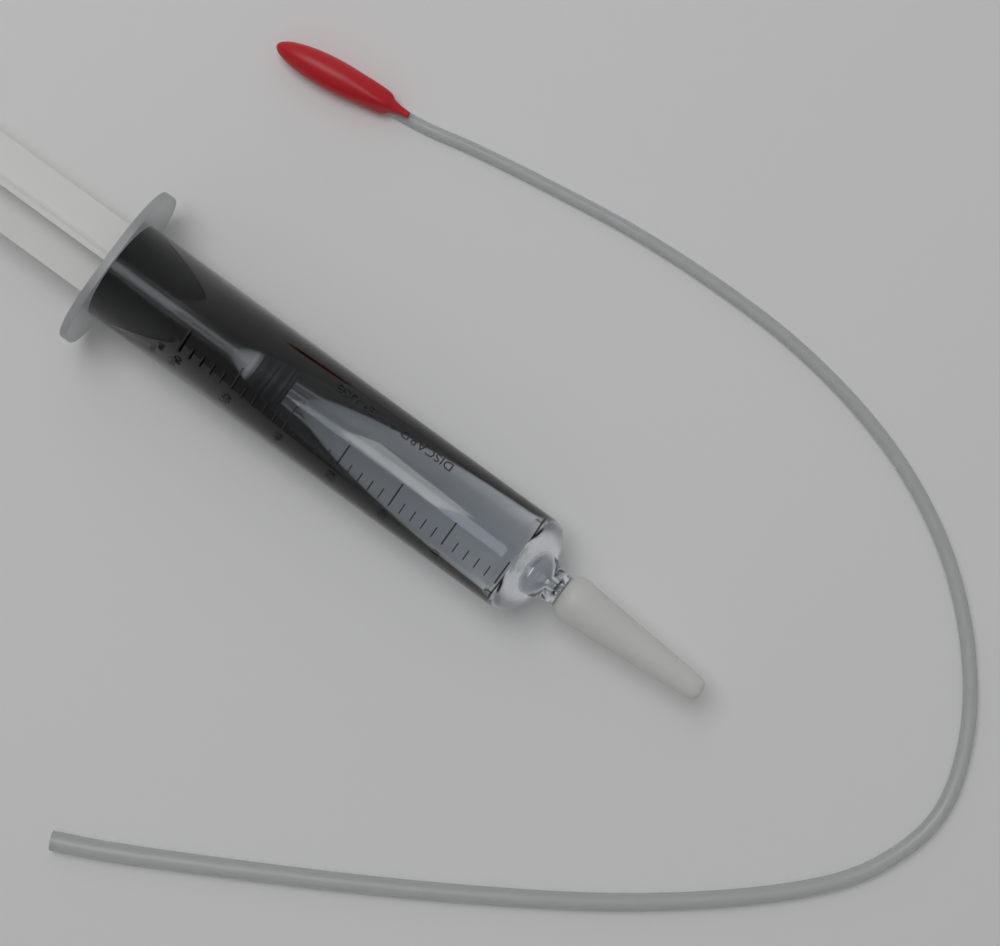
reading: 42 ml
